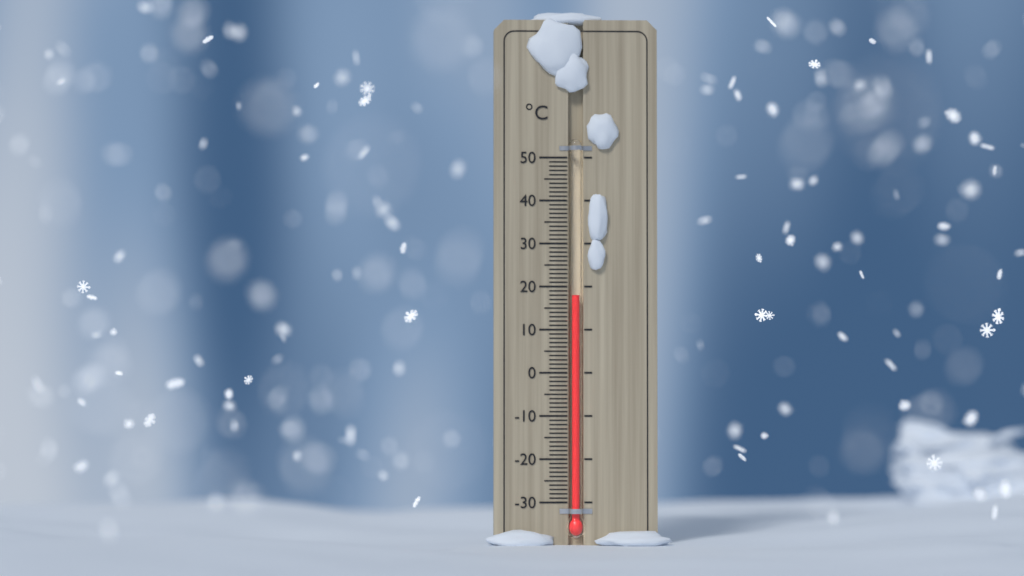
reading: 18 °C
